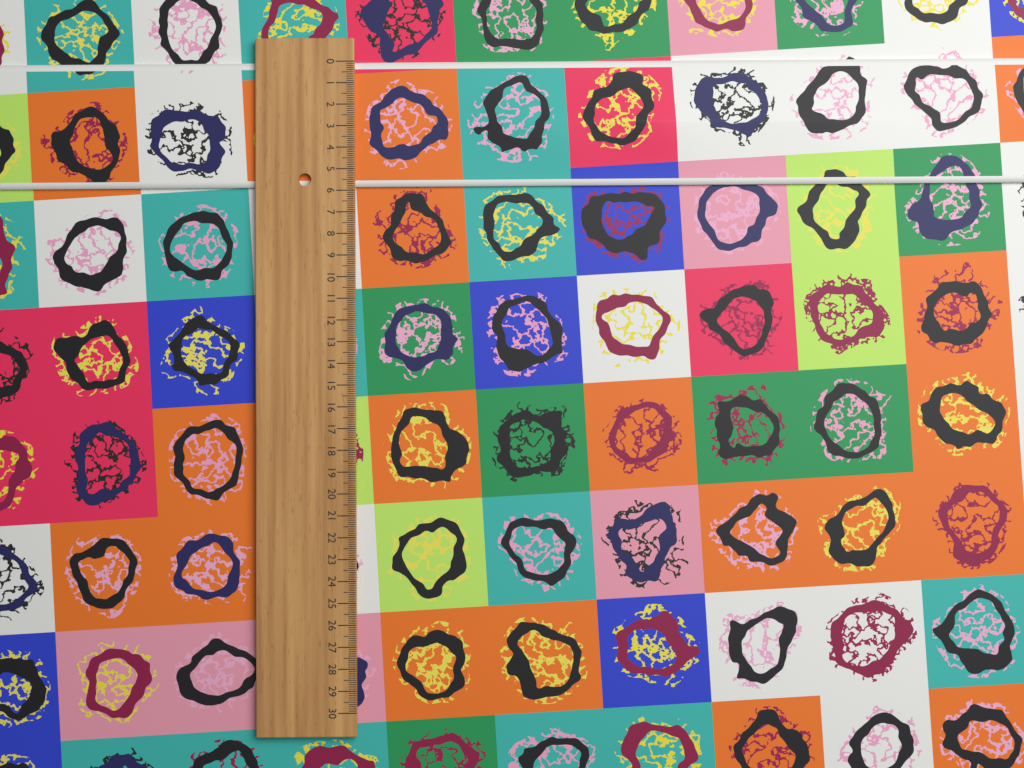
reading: 5.8 (no unit)
